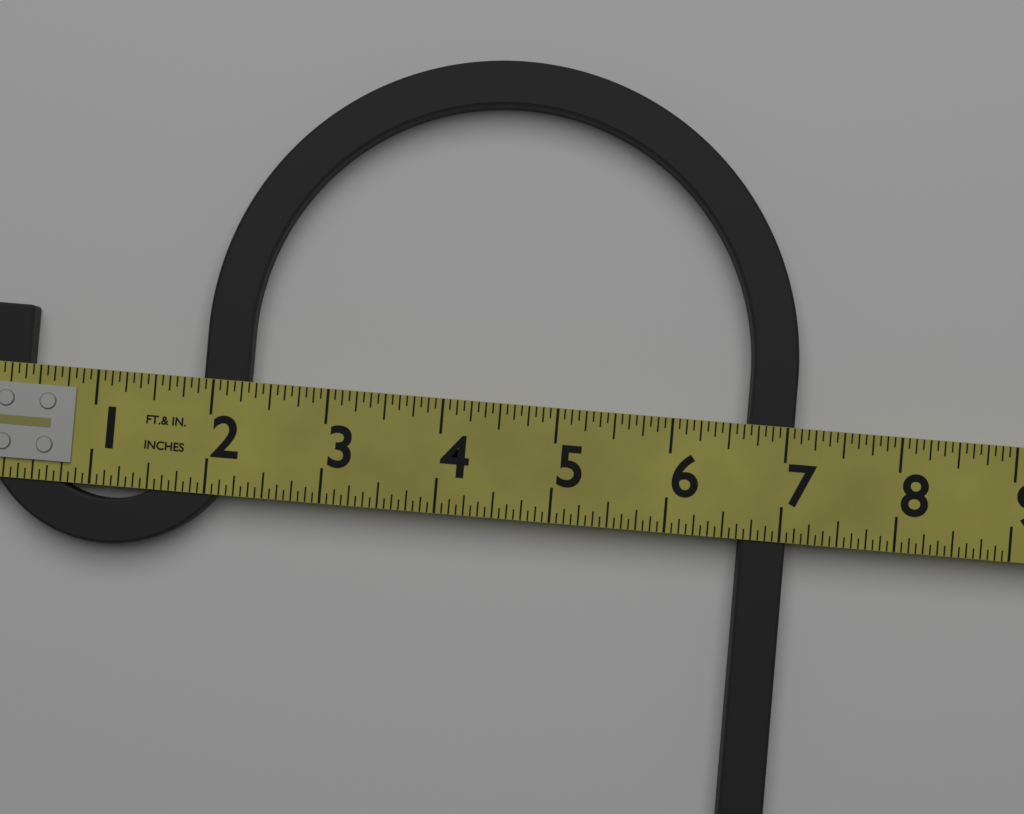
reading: 7.0625 in
